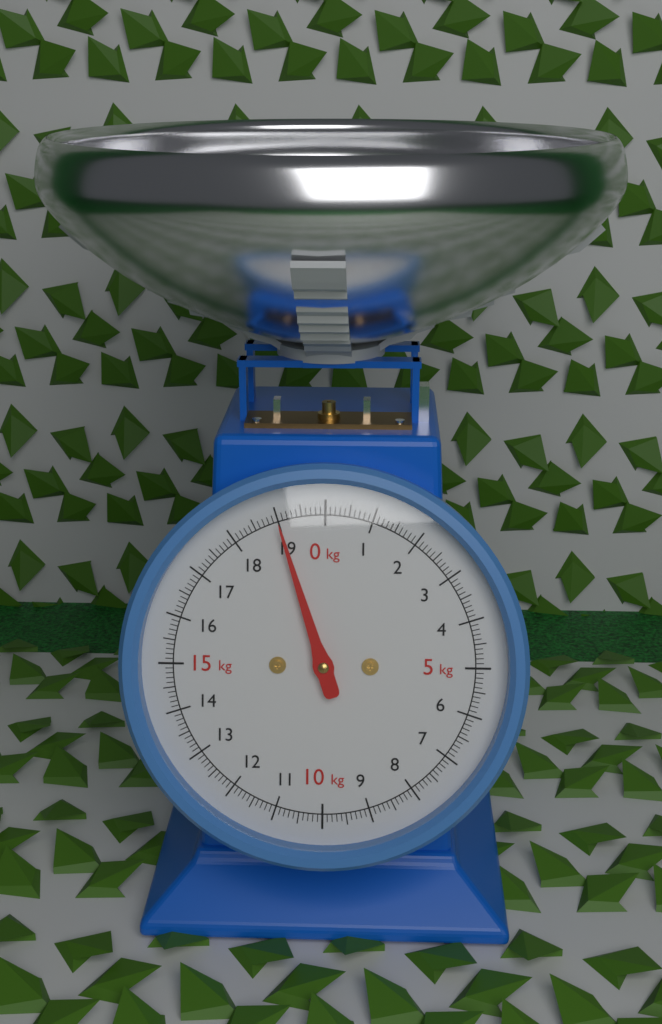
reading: 19.0 kg
